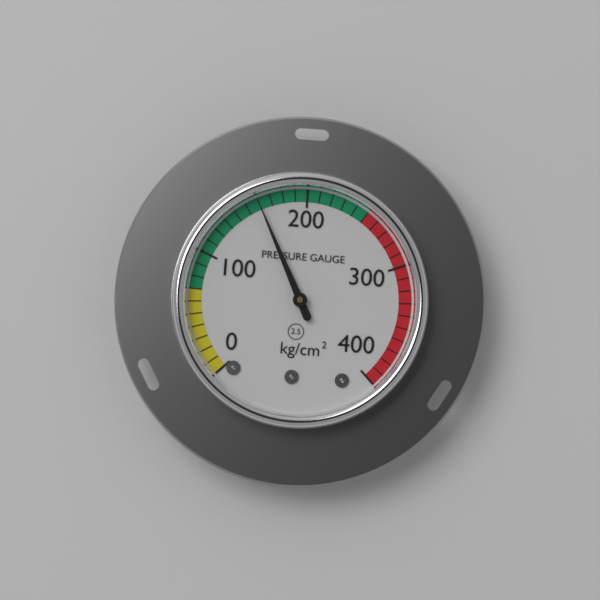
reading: 160 kg/cm²
